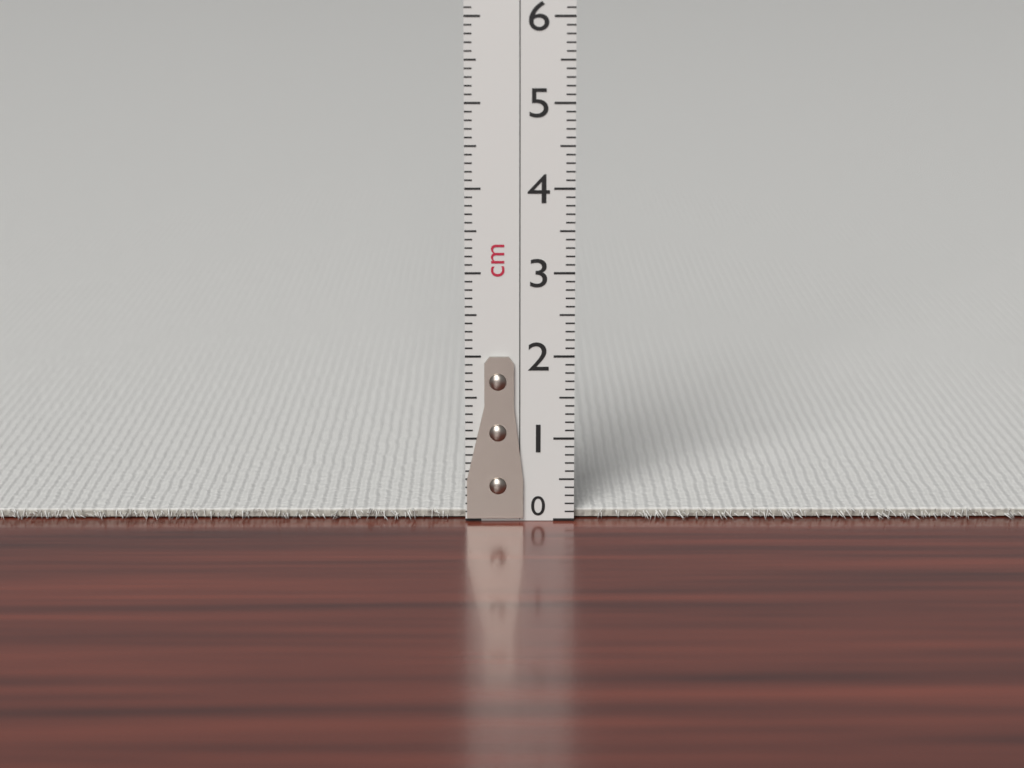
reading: 0.1 cm
